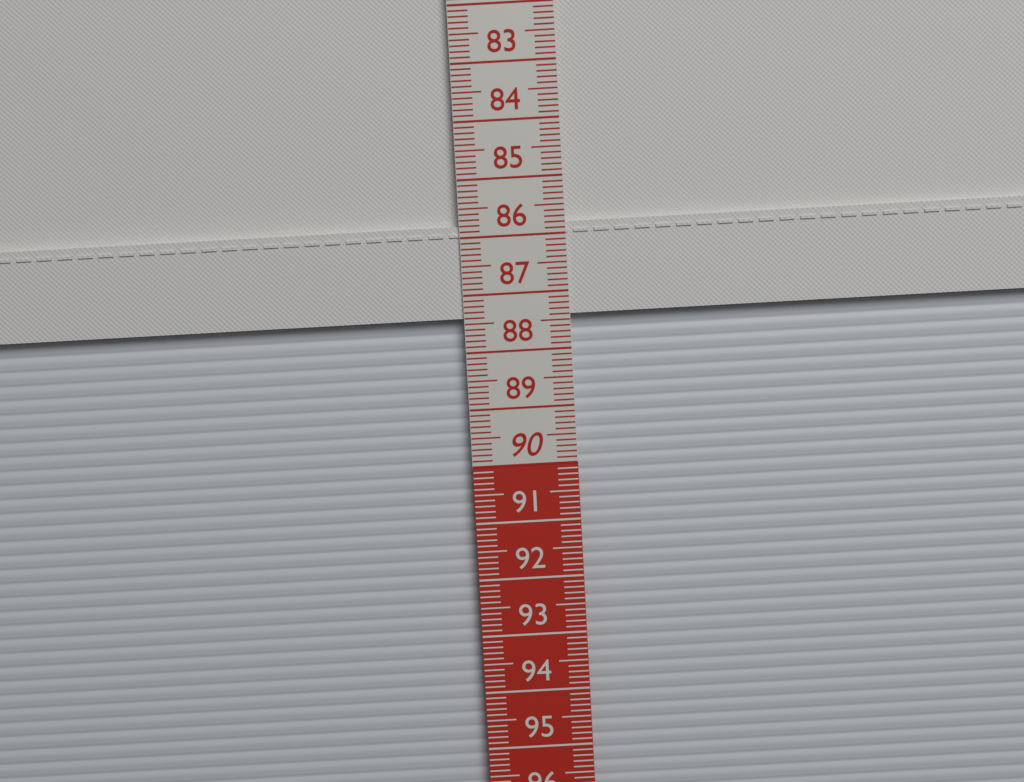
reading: 87.4 cm
